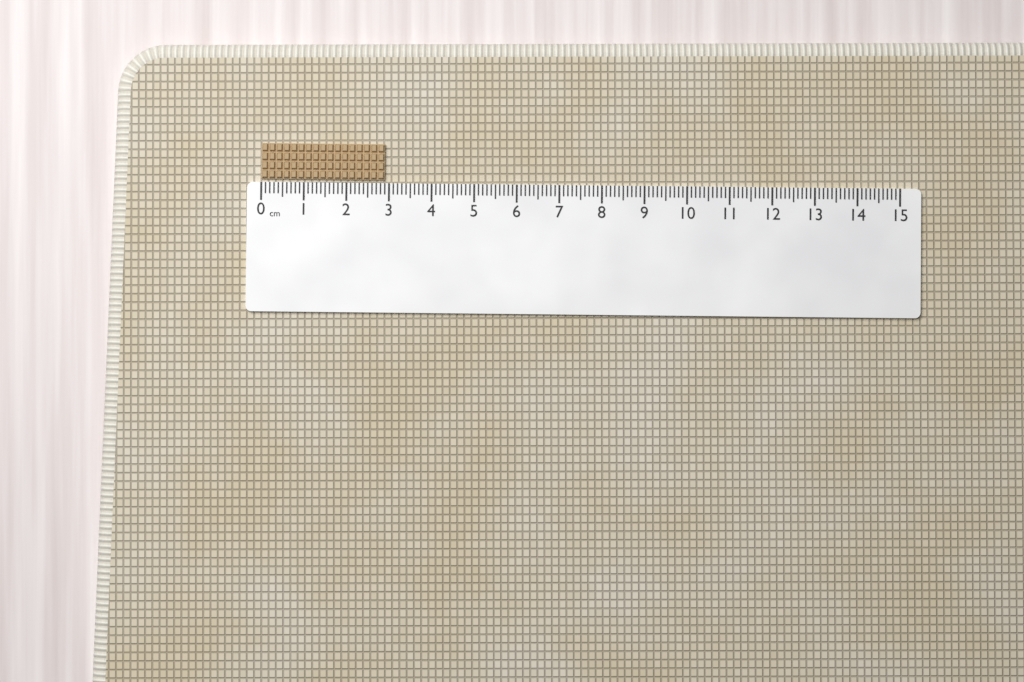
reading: 2.9 cm
